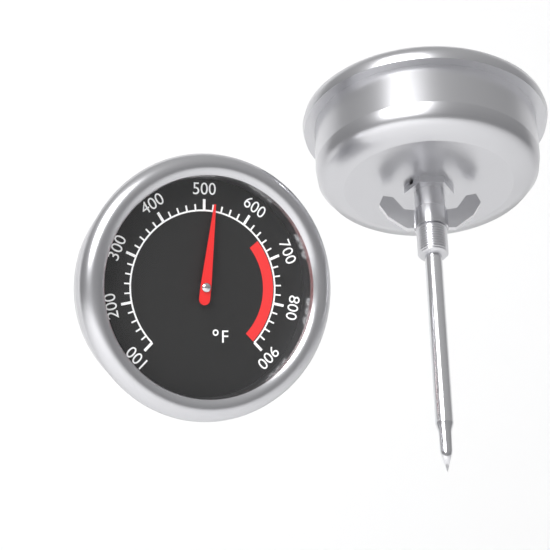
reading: 520 °F
